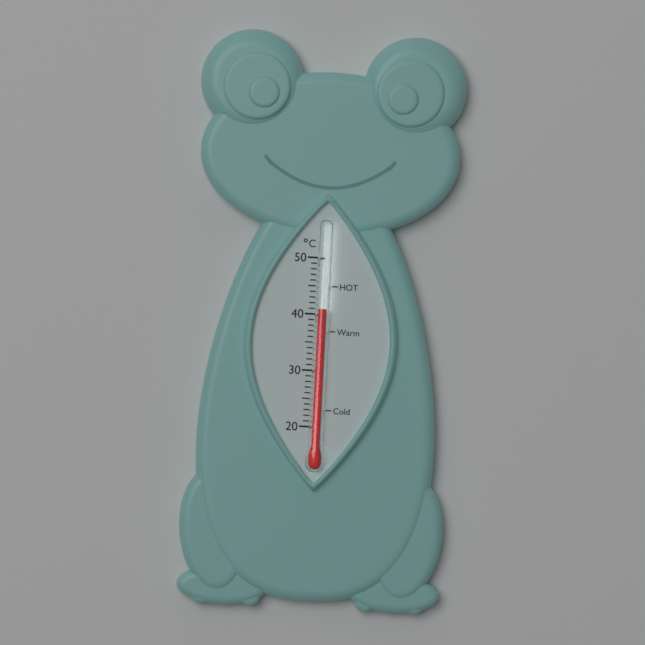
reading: 41 °C
